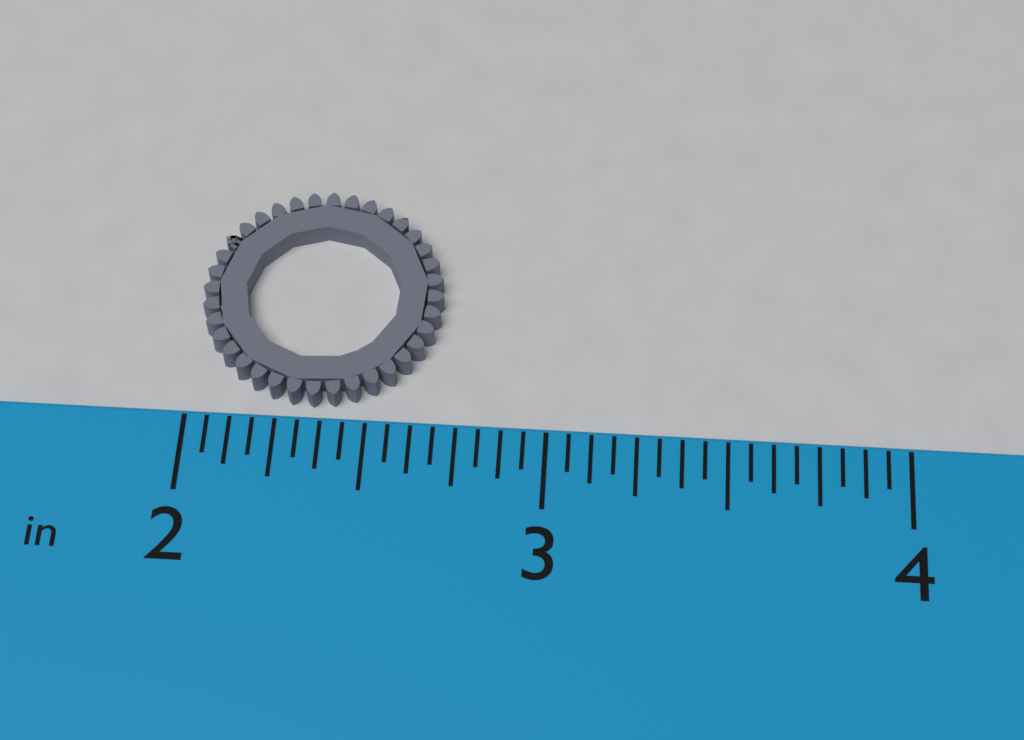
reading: 2.6875 in
